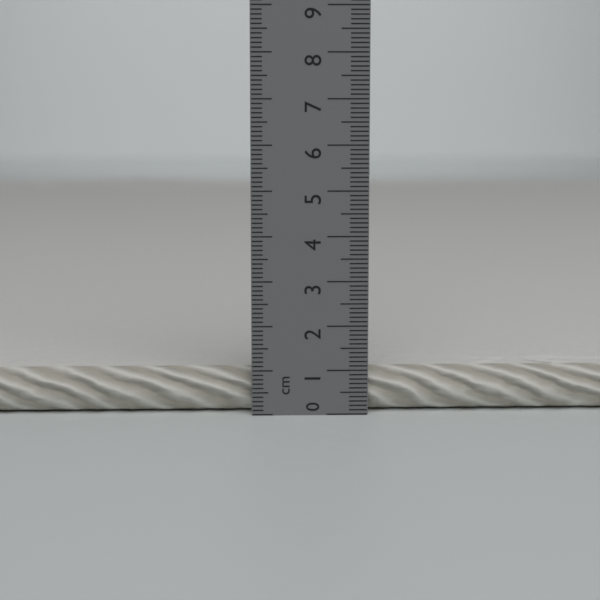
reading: 1.0 cm
